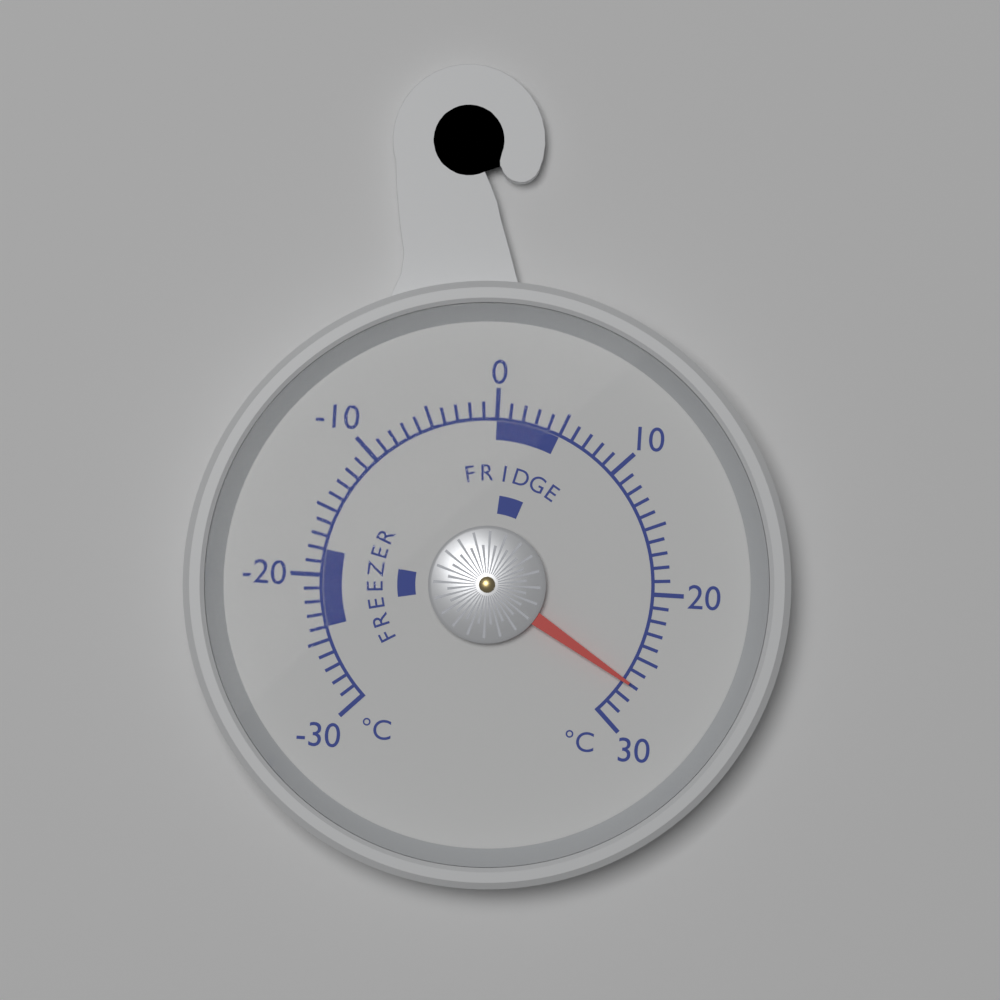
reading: 27 °C
